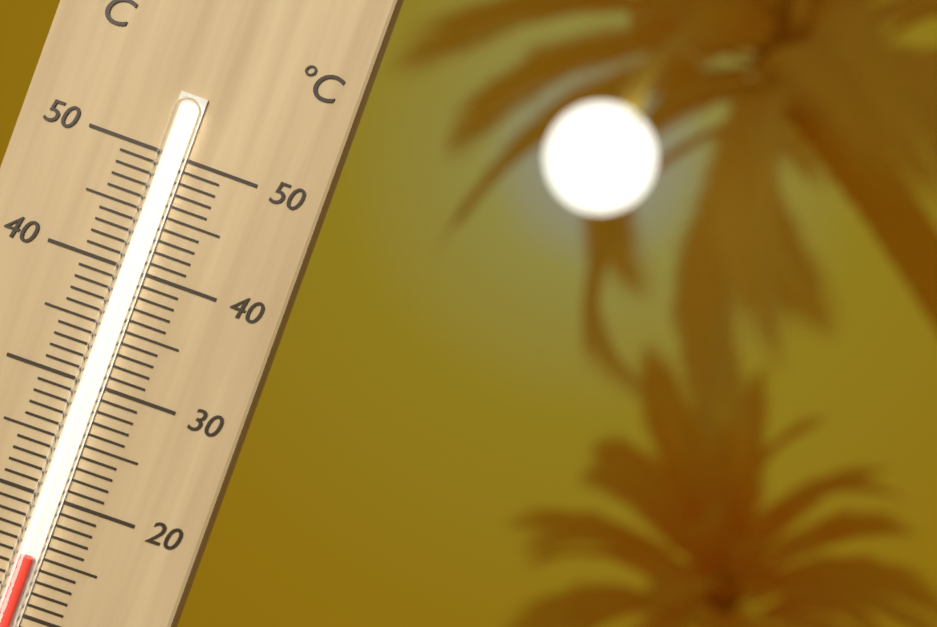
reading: 15 °C
